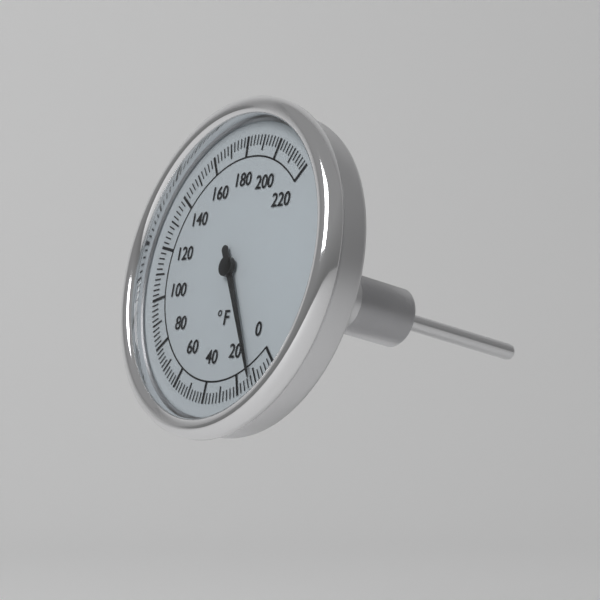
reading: 12 °F
